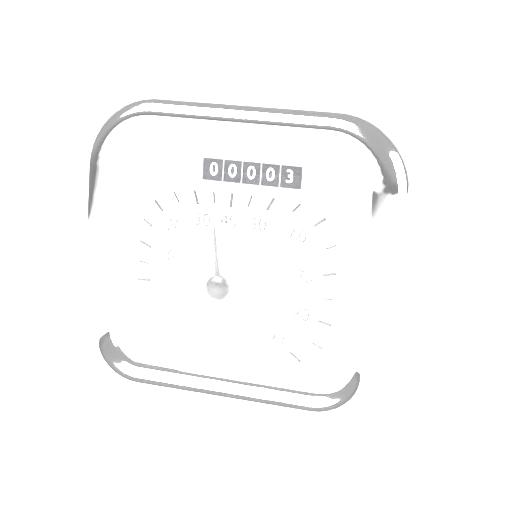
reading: 35 km/h
